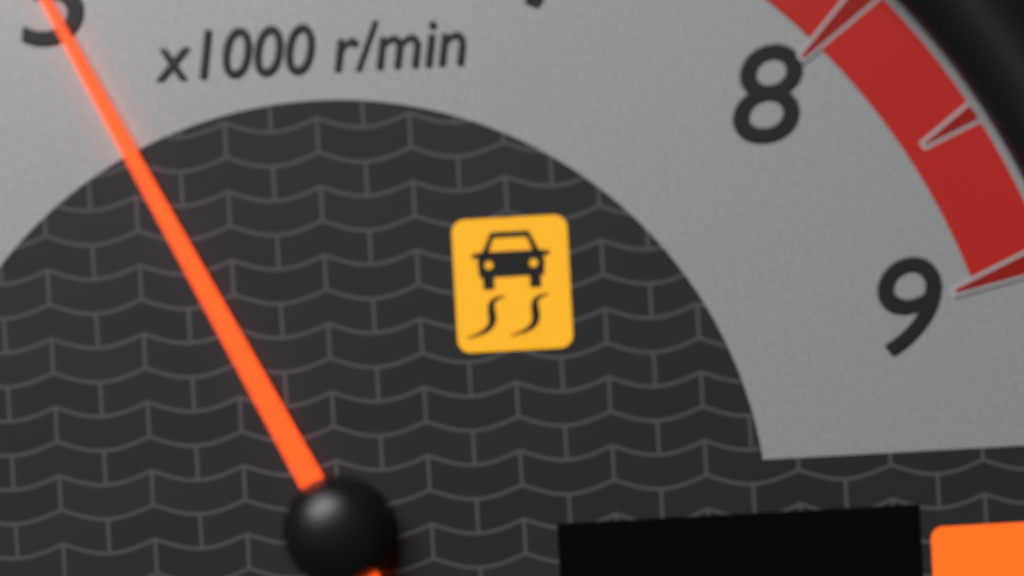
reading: 5.0 x1000 r/min
